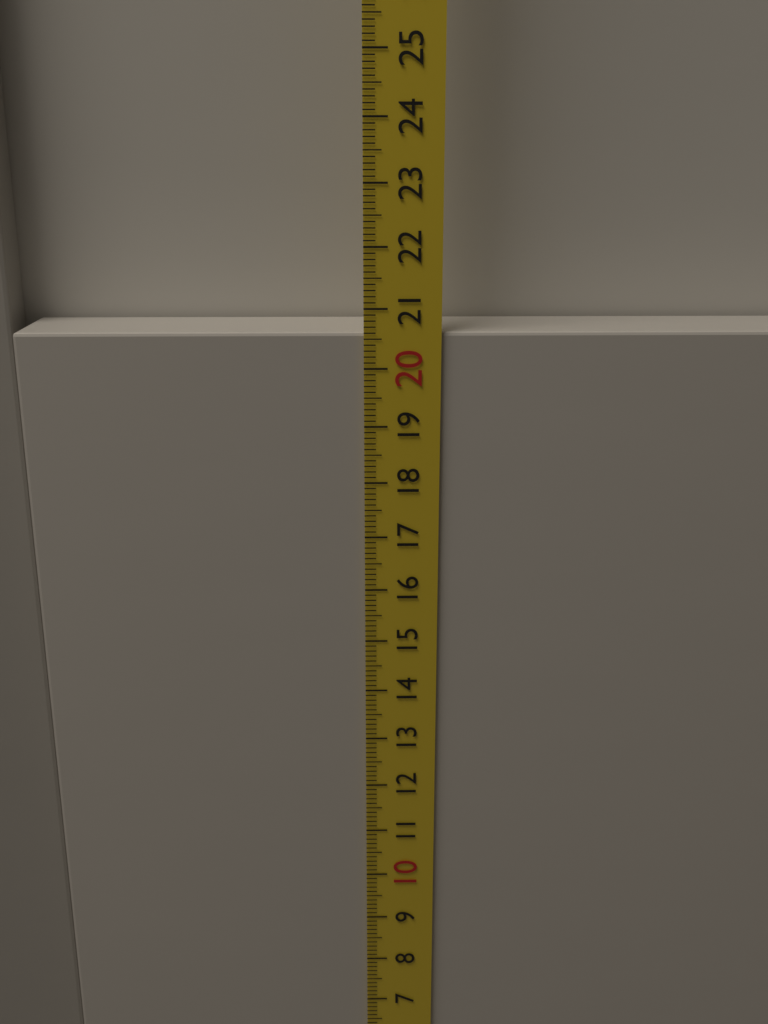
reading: 20.6 cm
